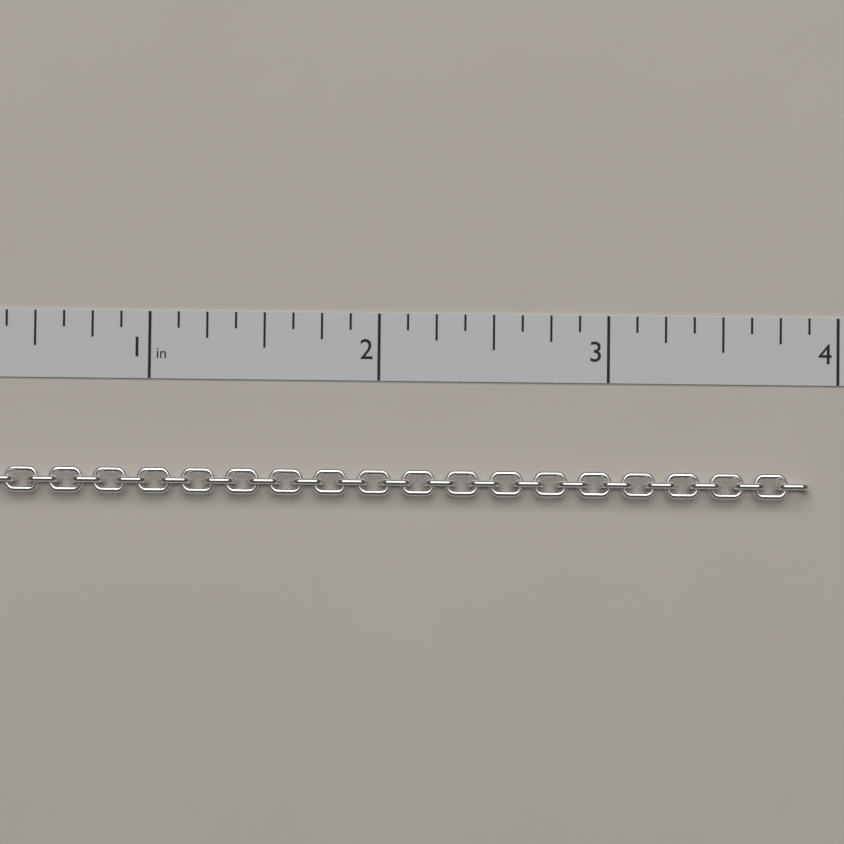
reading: 3.875 in
